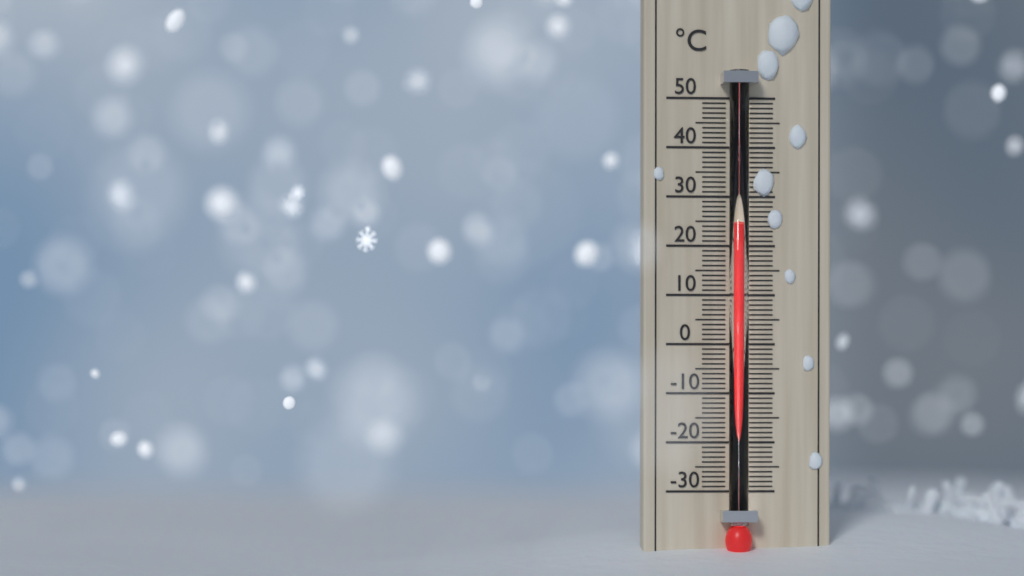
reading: 24 °C
